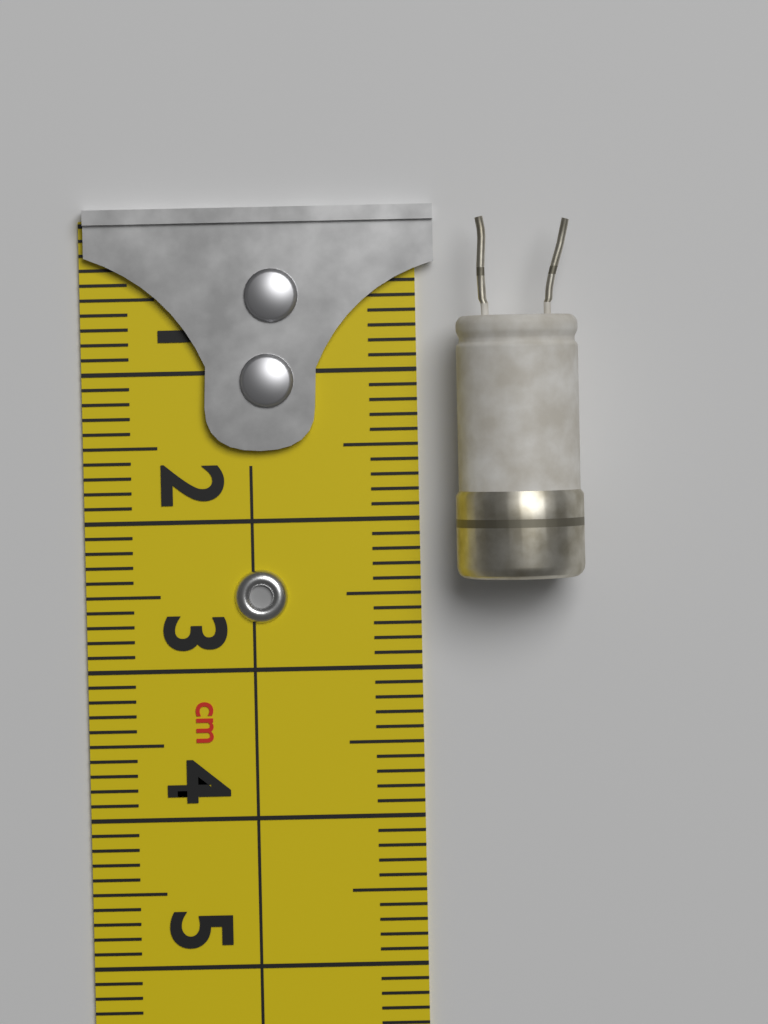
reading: 2.4 cm
